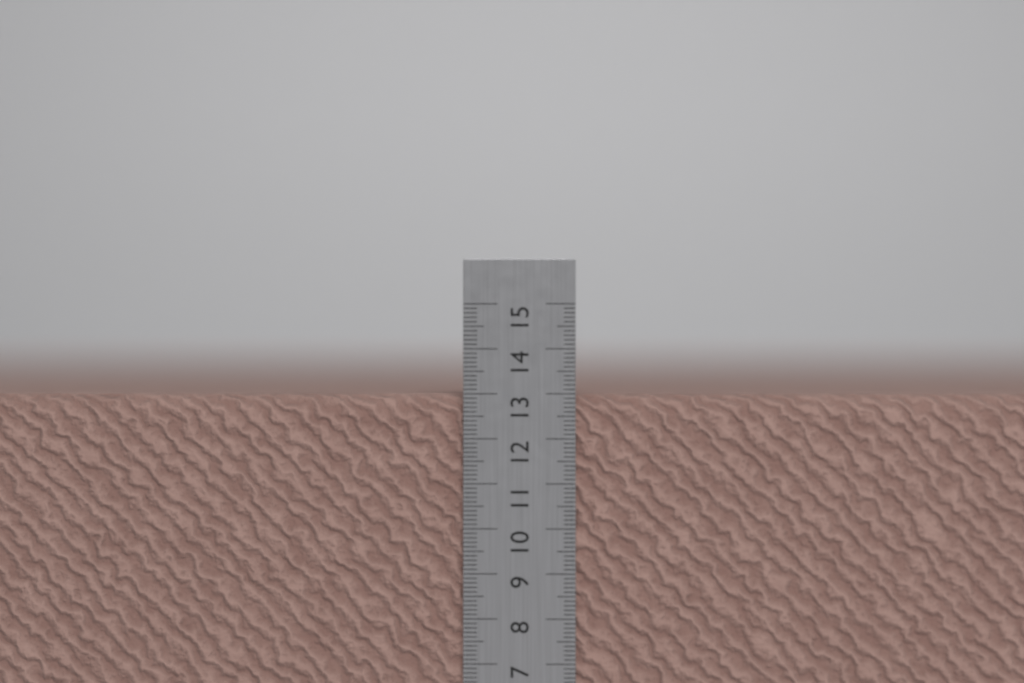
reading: 13.0 cm
